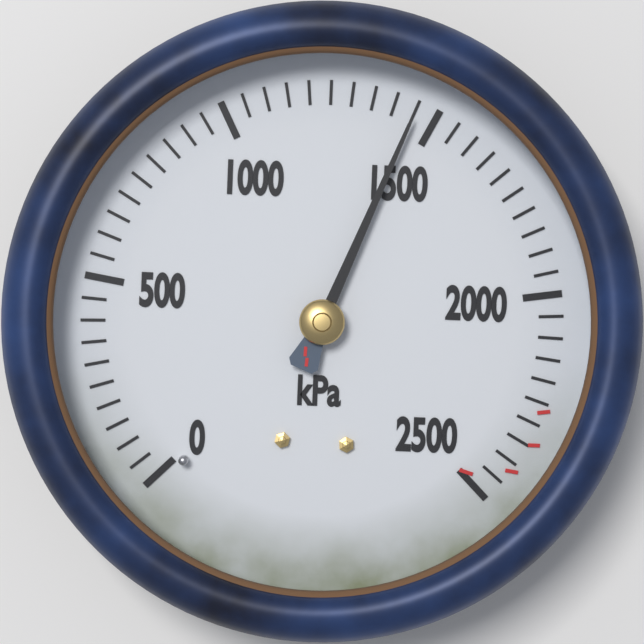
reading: 1450 kPa
